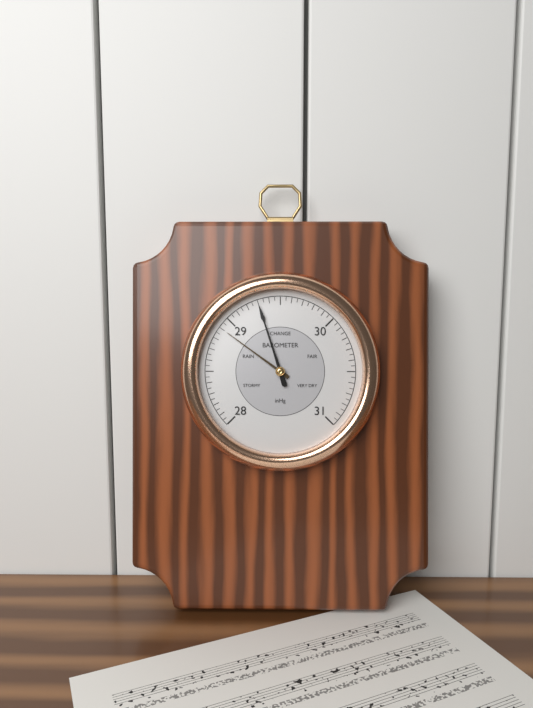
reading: 29.30 inHg
